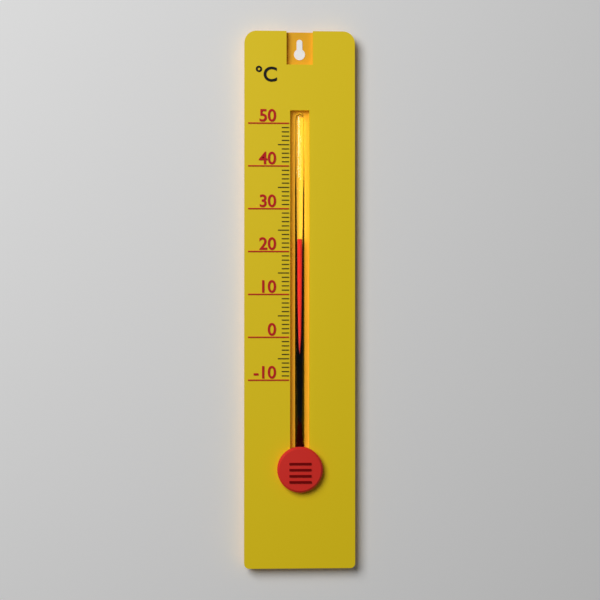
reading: 23 °C
